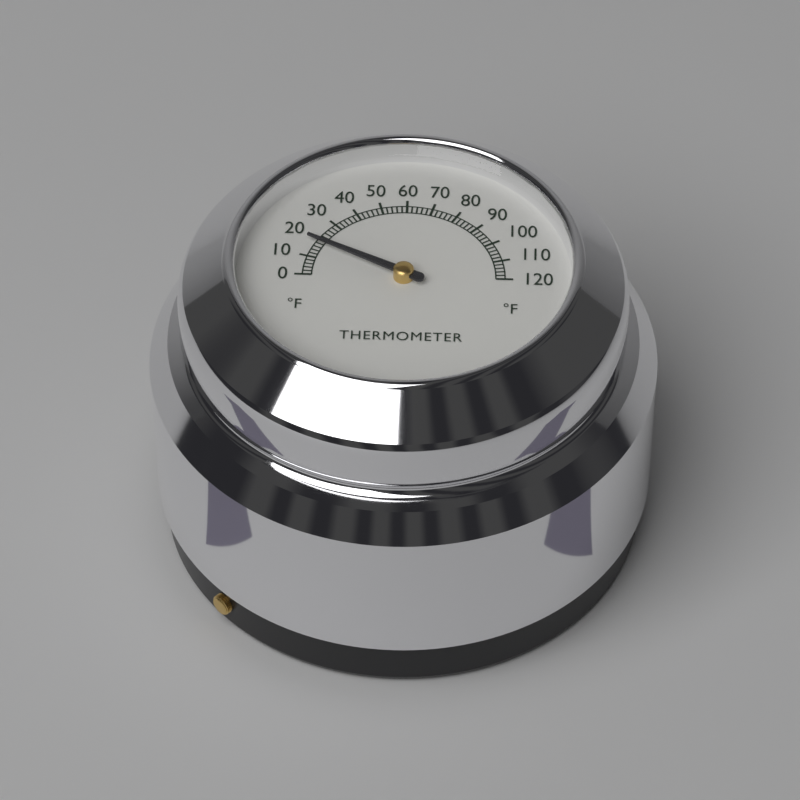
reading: 18 °F
